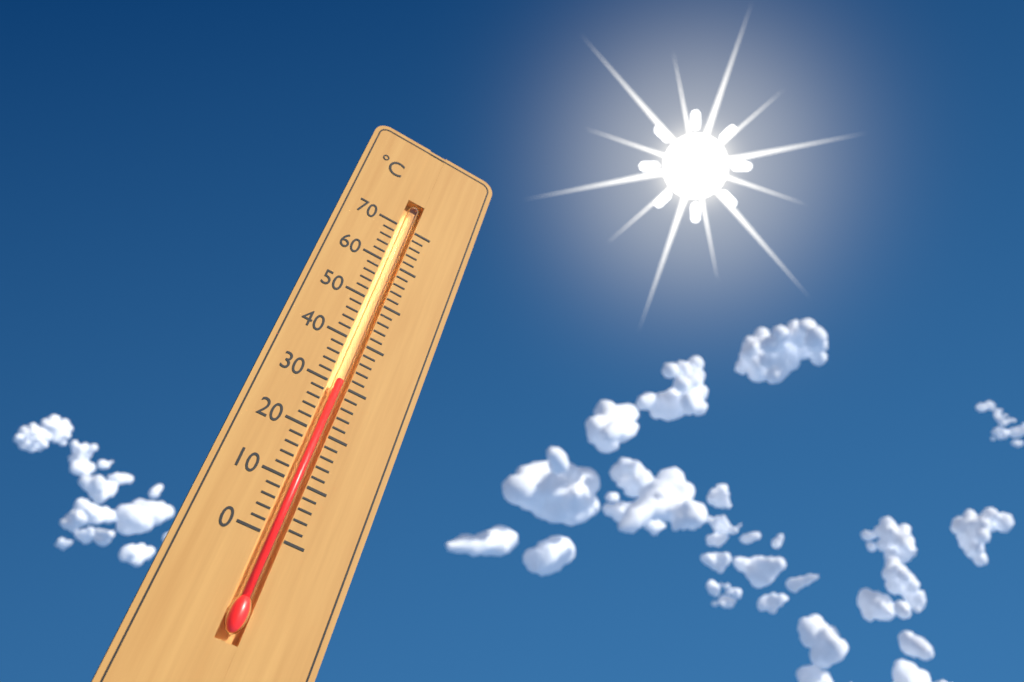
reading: 31 °C
